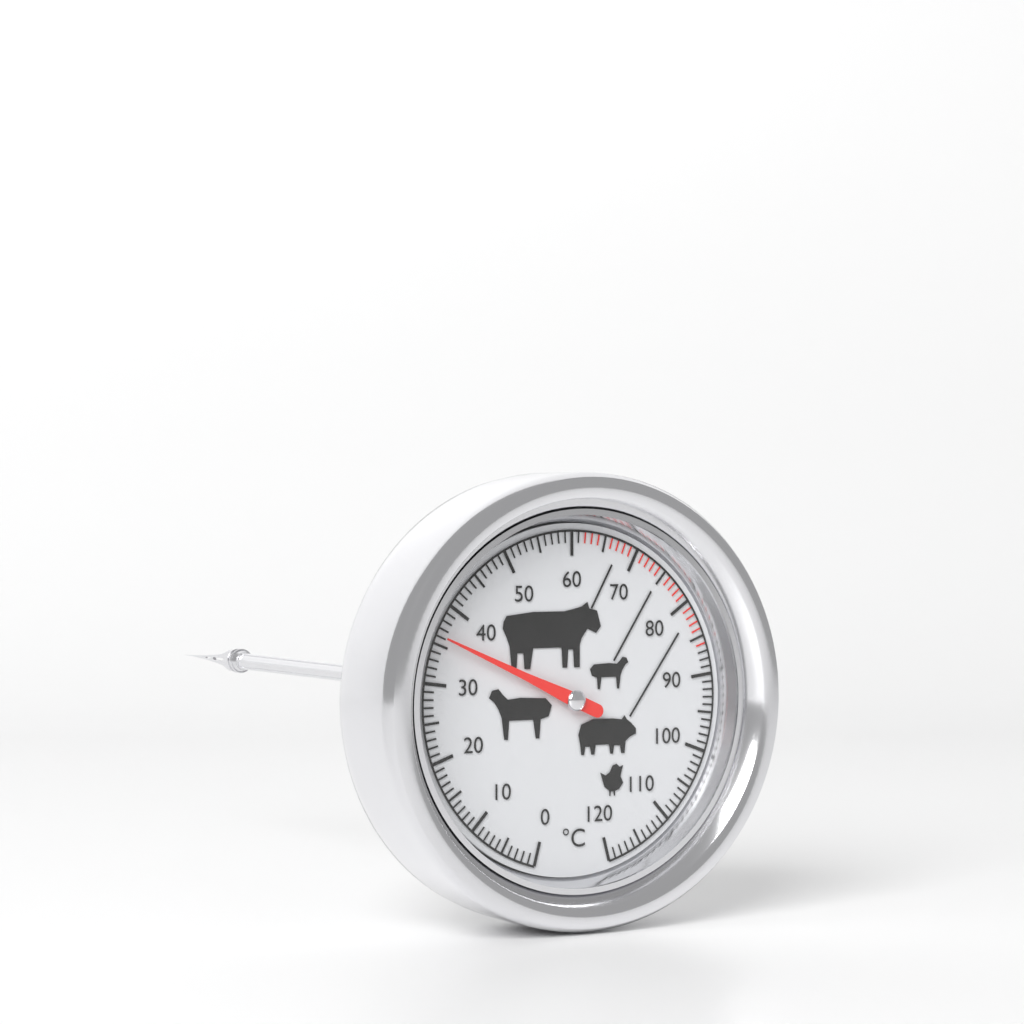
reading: 36 °C
